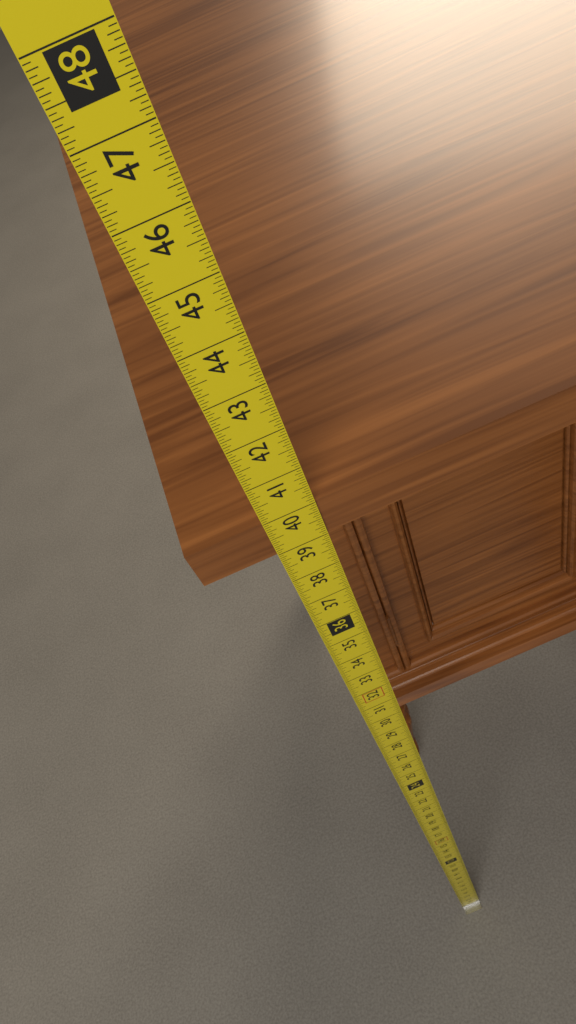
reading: 40.0000 in
